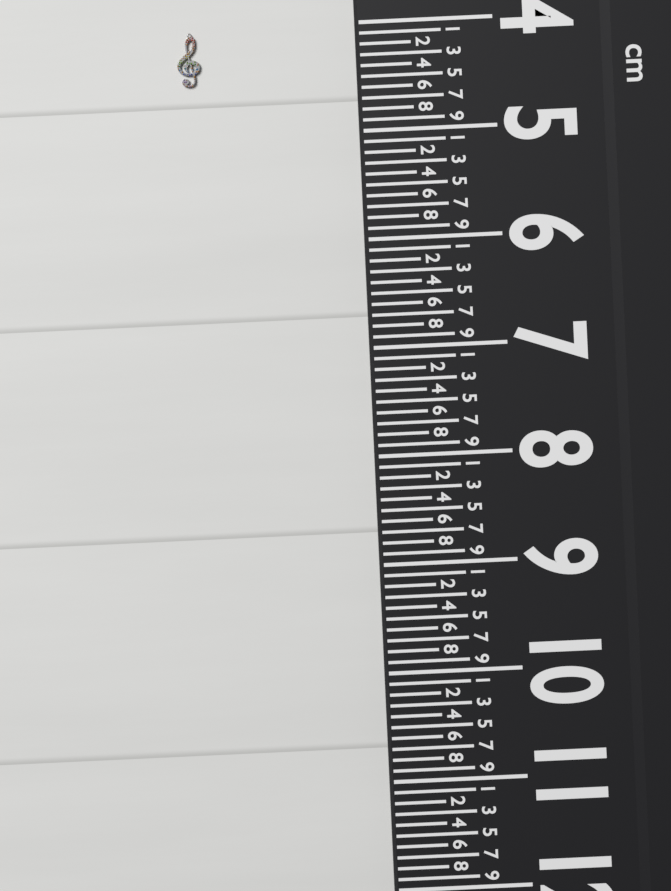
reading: 4.5 cm
